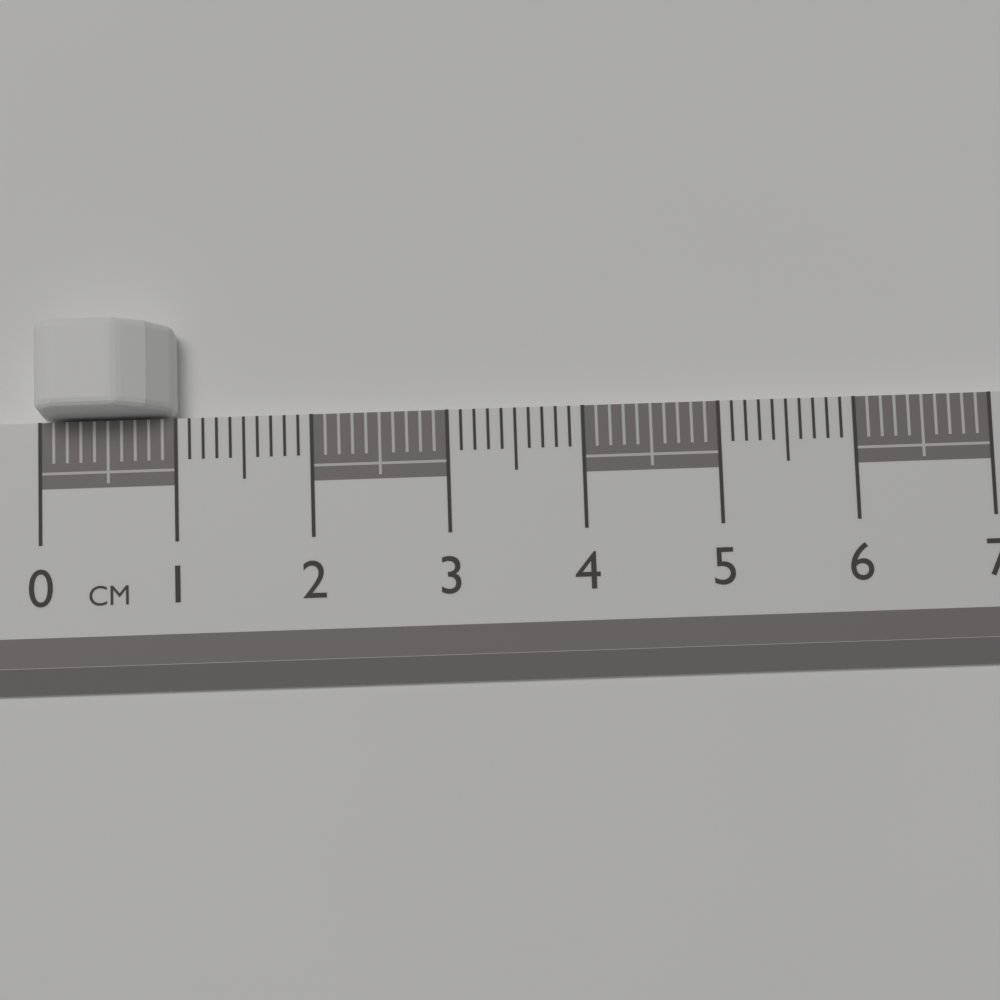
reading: 1.0 cm
